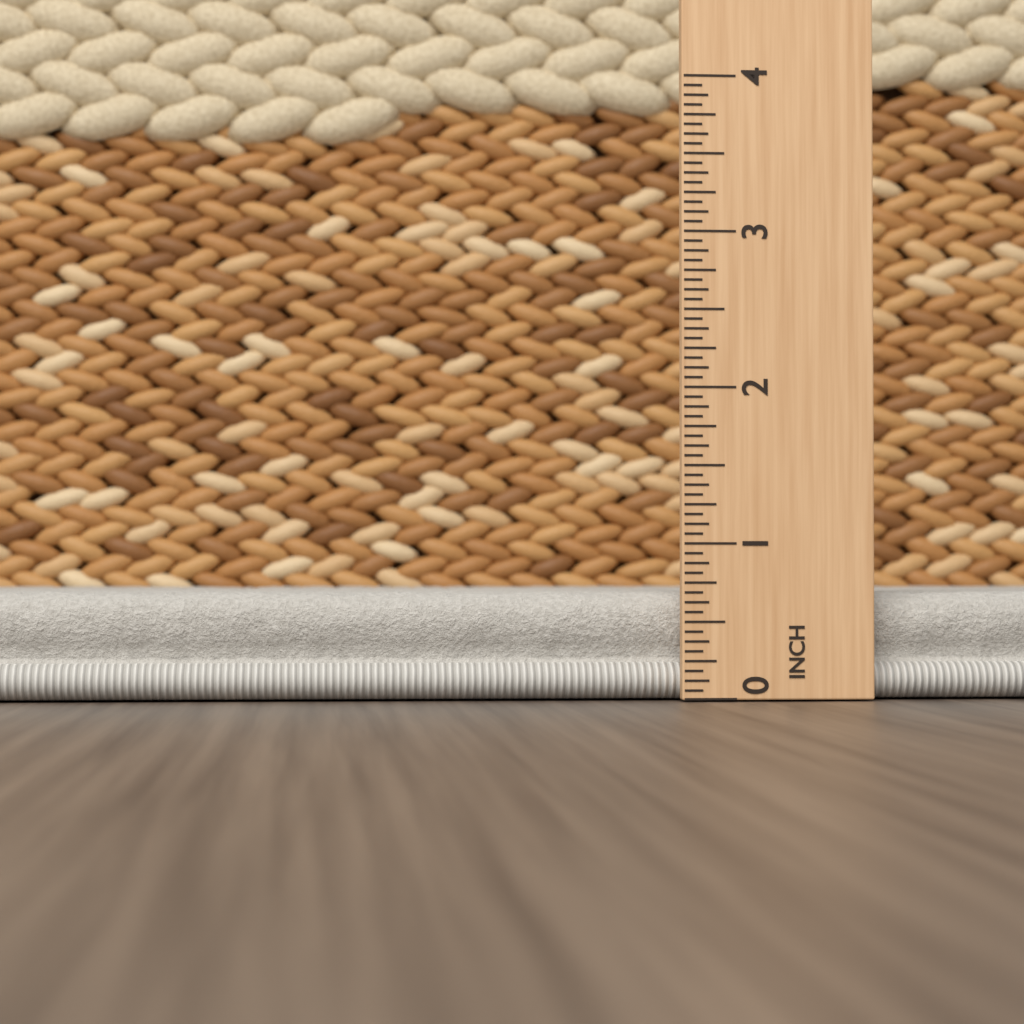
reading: 0.6875 in
